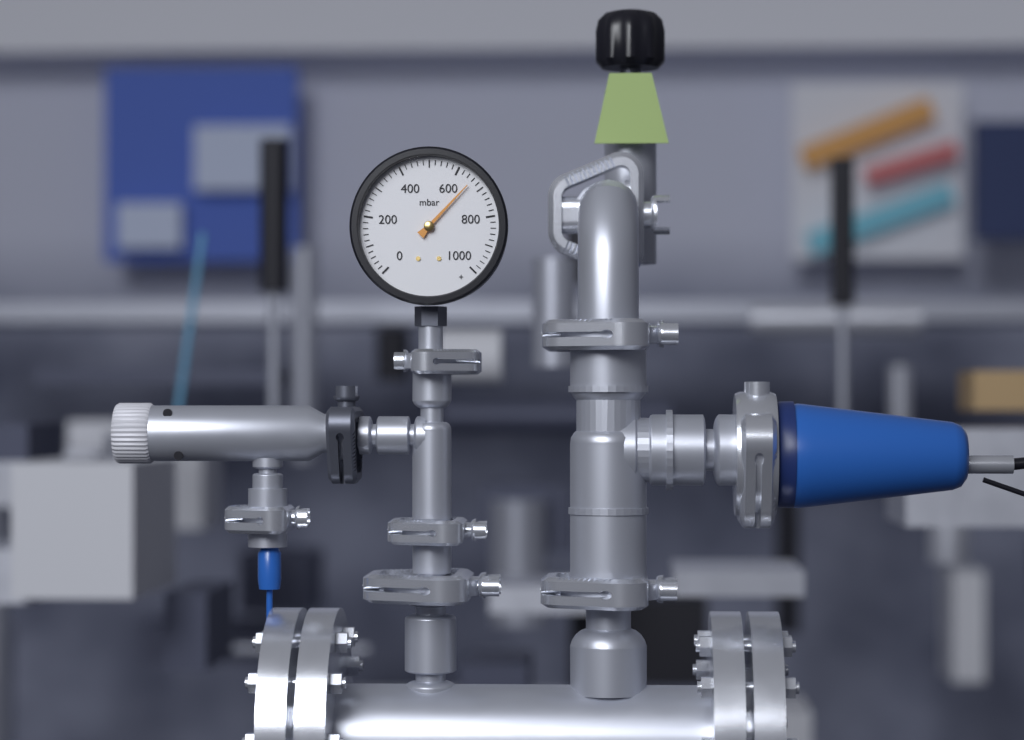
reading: 660 mbar
